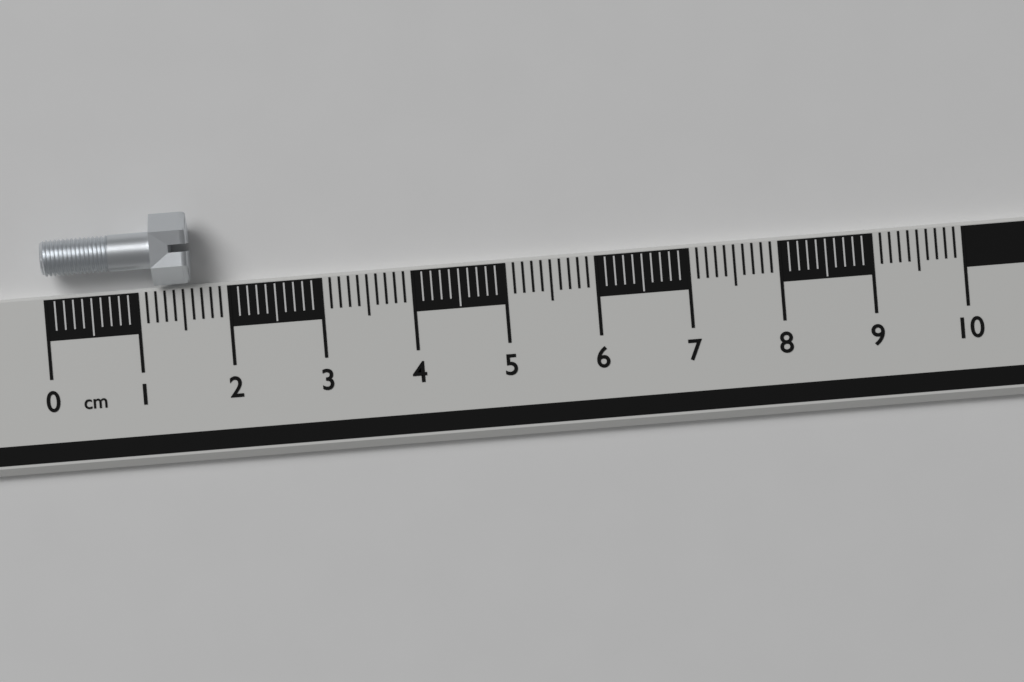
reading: 1.6 cm
